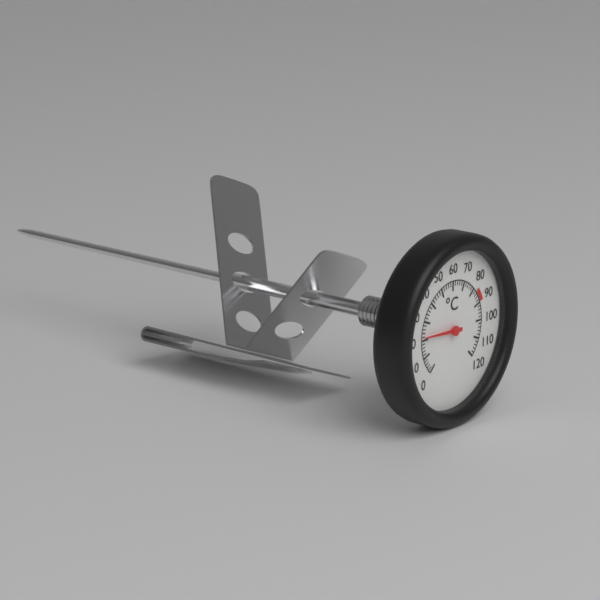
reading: 22 °C
